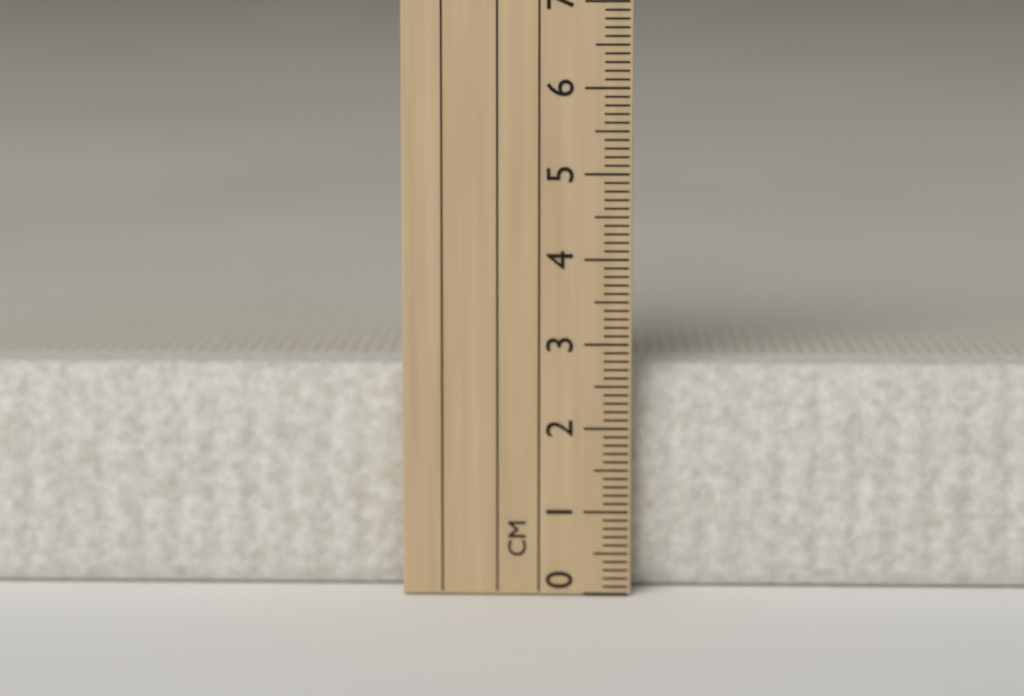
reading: 2.7 cm
